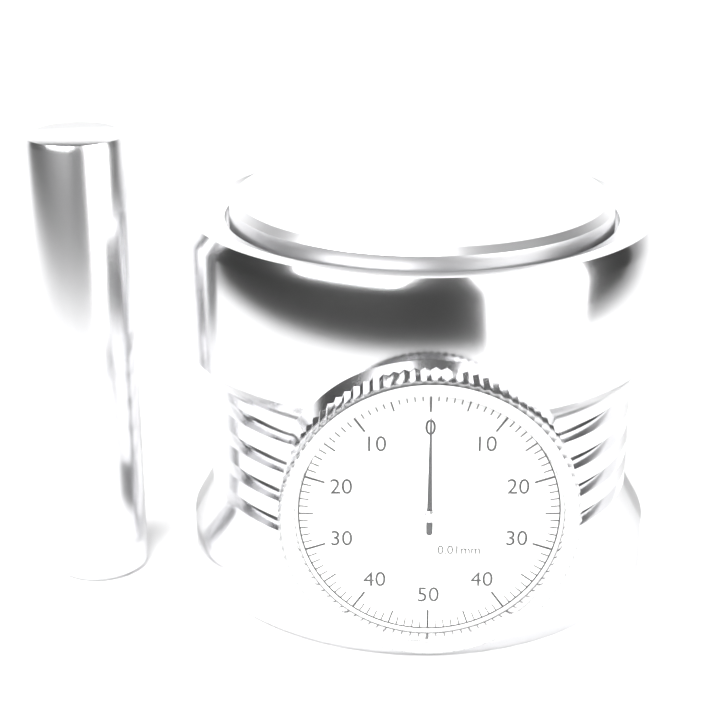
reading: 0.00 mm
